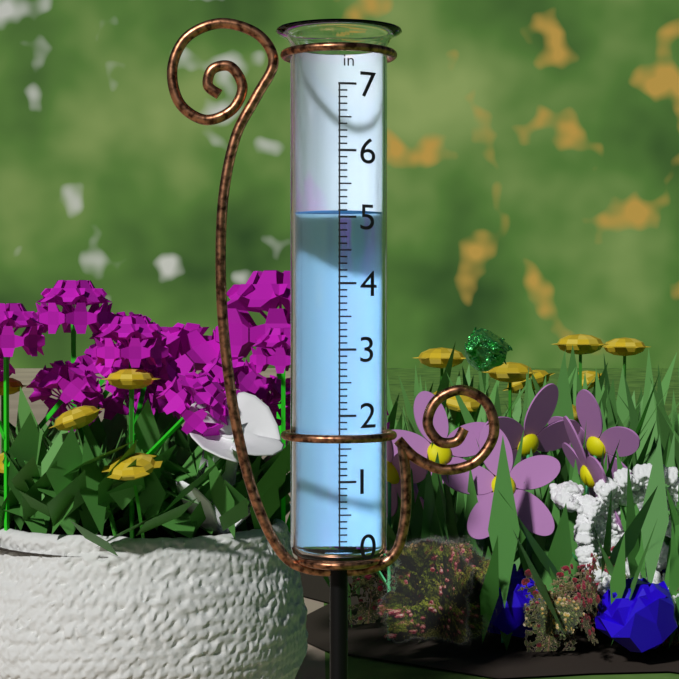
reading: 5.1 in
